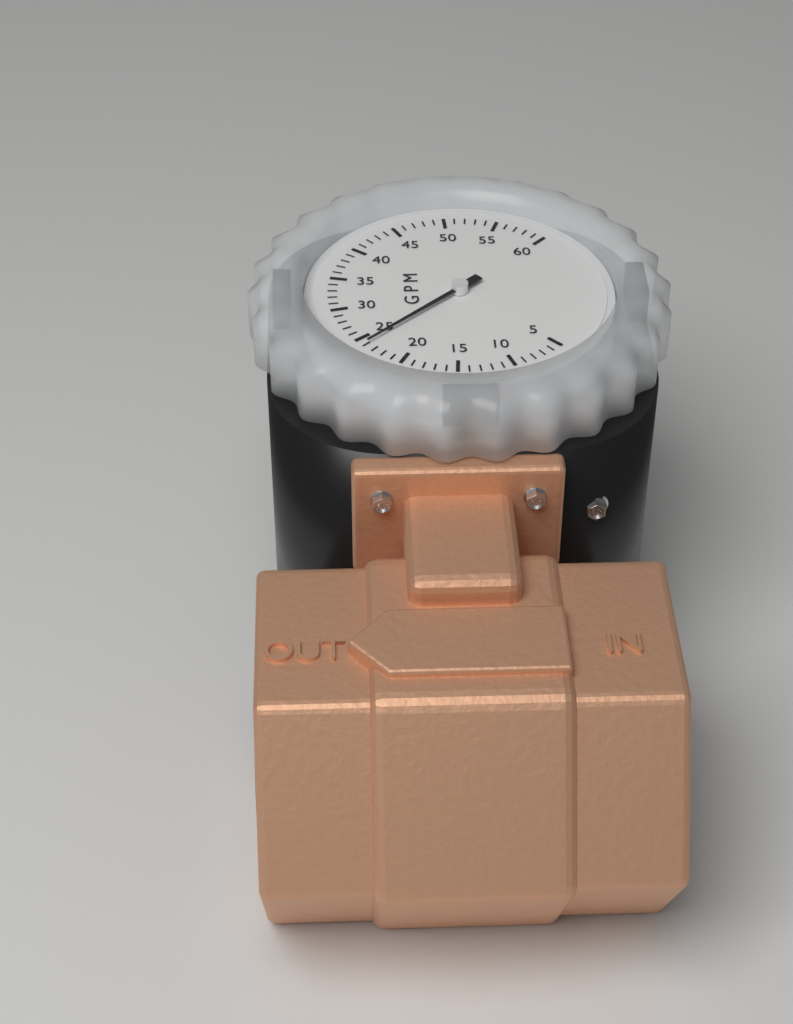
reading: 24 GPM
